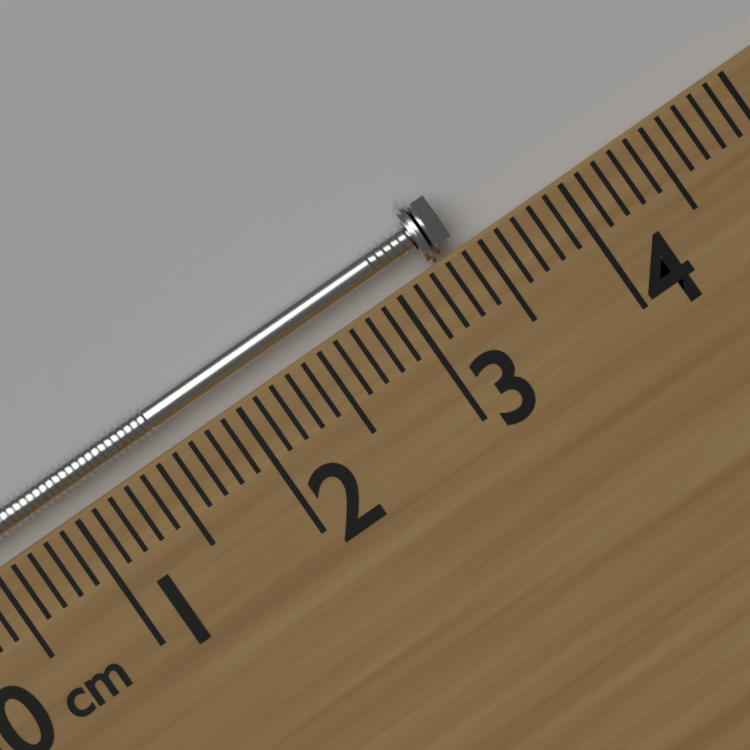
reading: 3.4 cm
